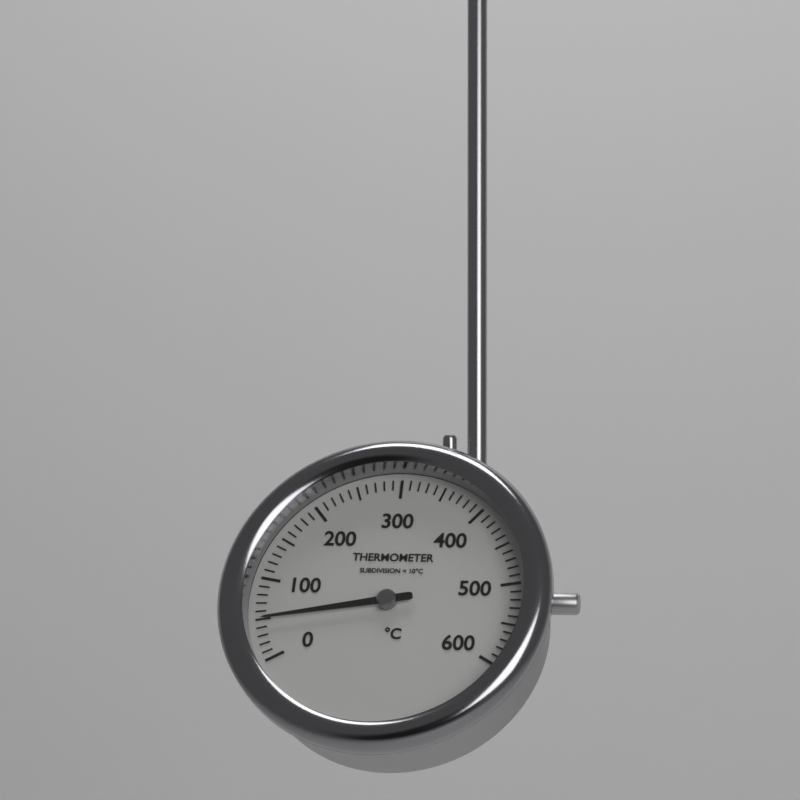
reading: 50 °C
